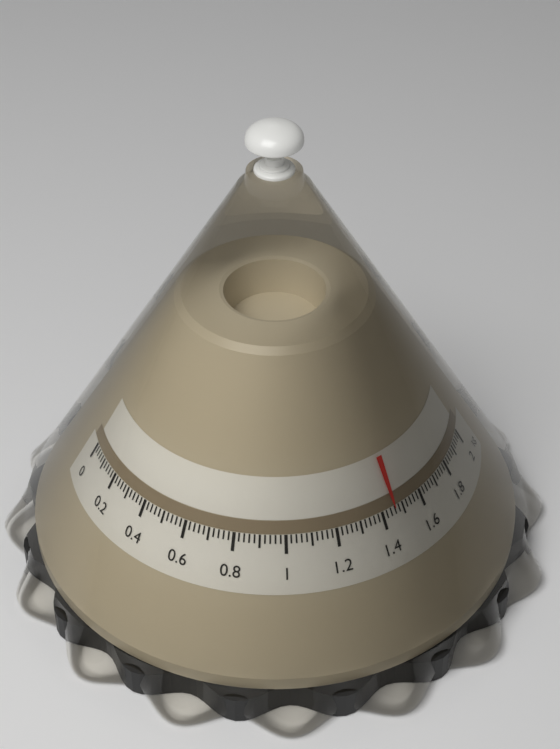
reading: 1.46 kg
